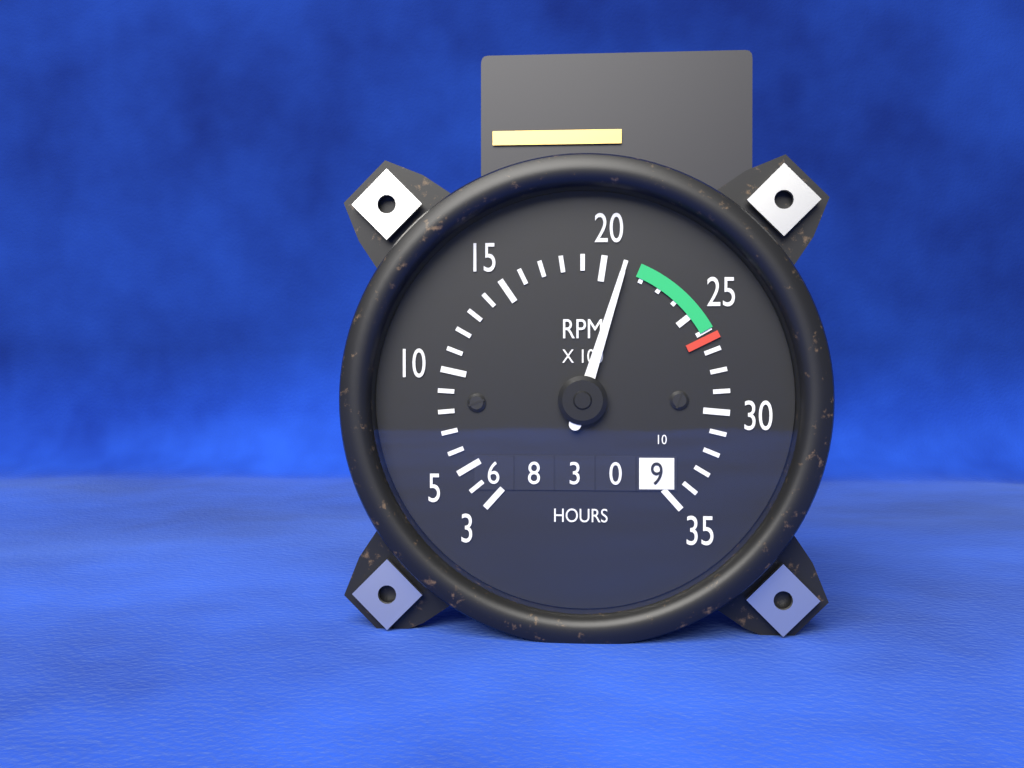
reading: 2100 RPM
